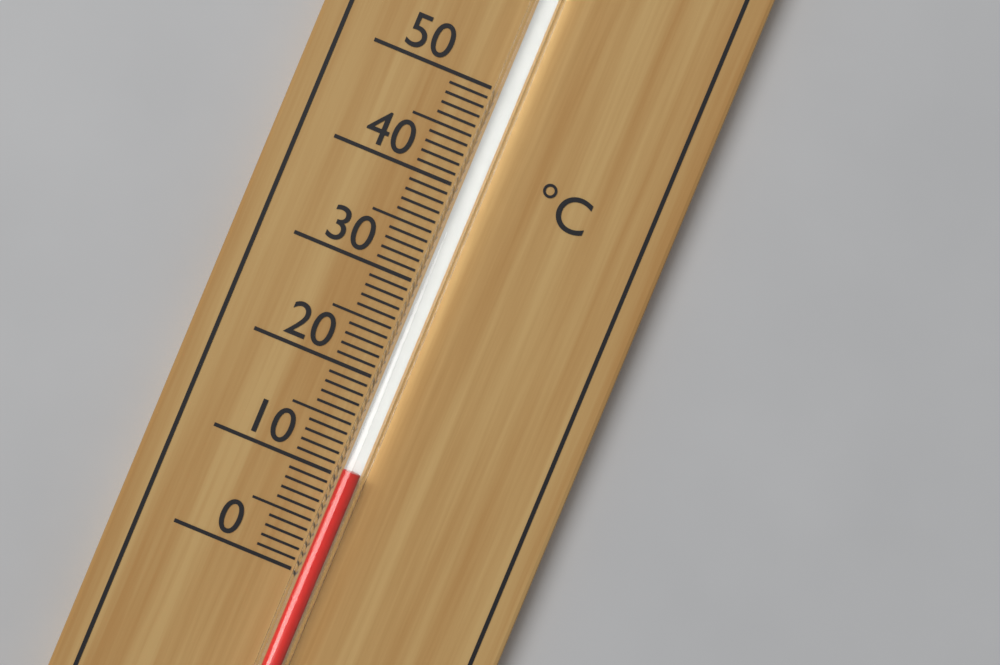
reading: 11 °C
